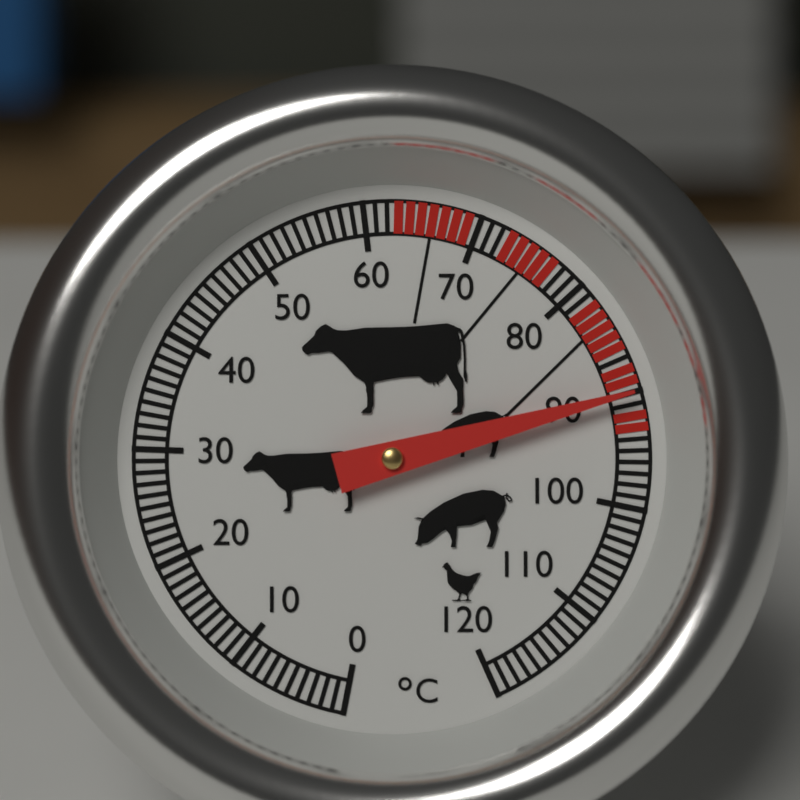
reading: 90 °C
